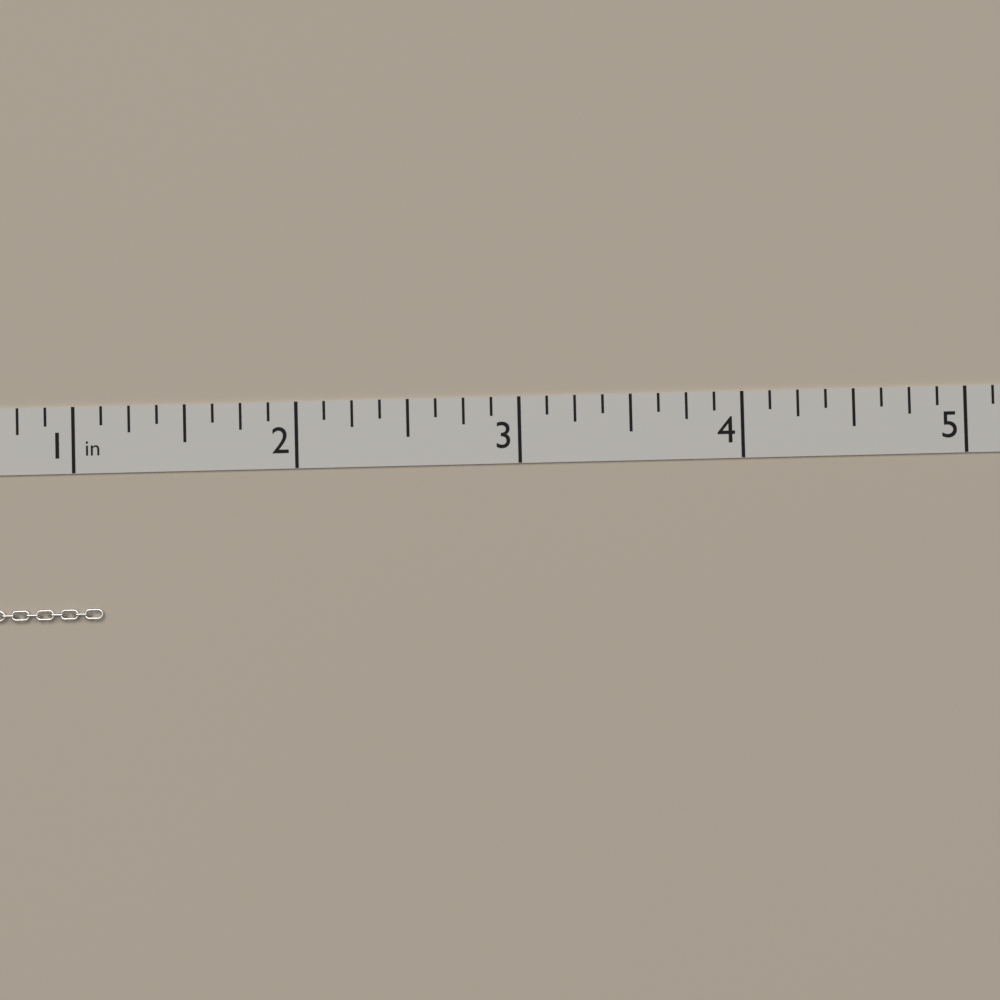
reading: 1.125 in
